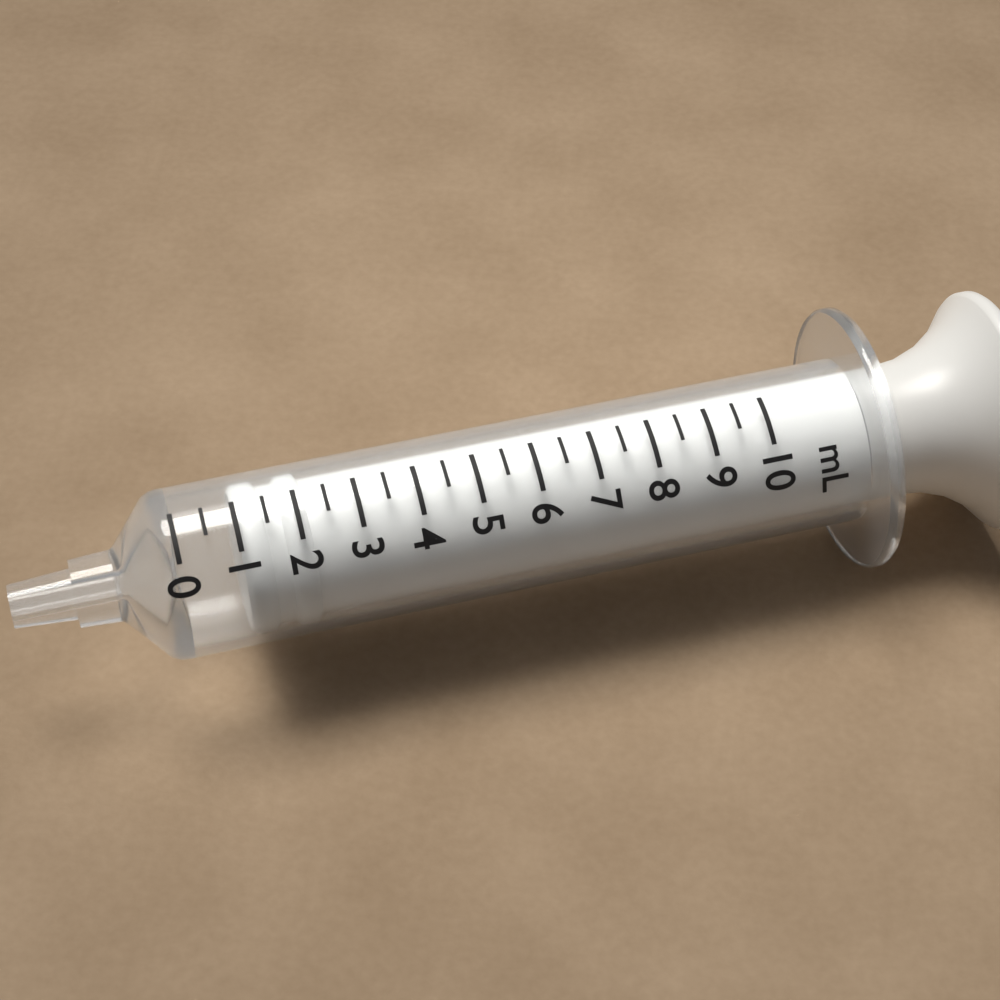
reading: 1.0 mL
